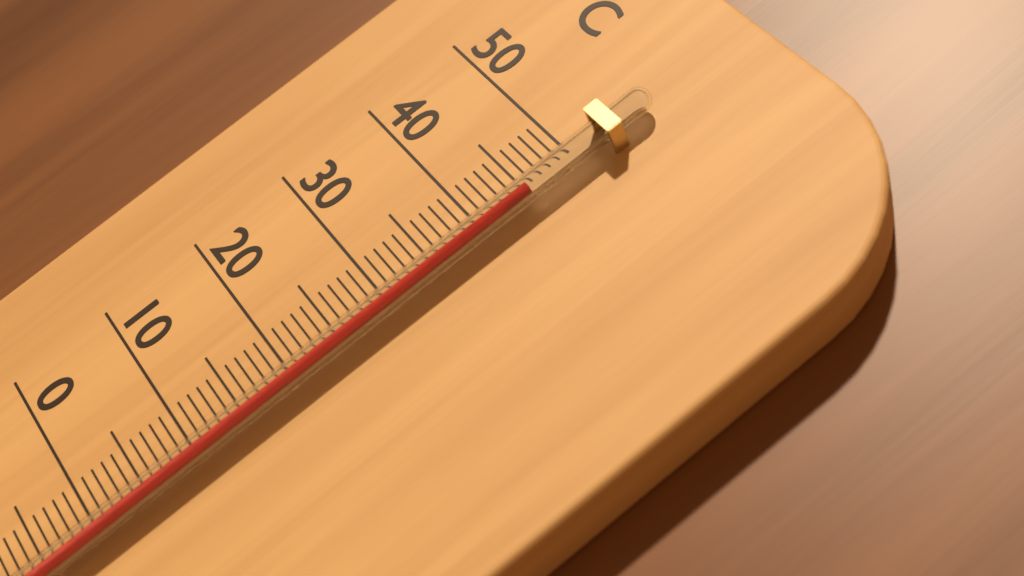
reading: 45 °C
